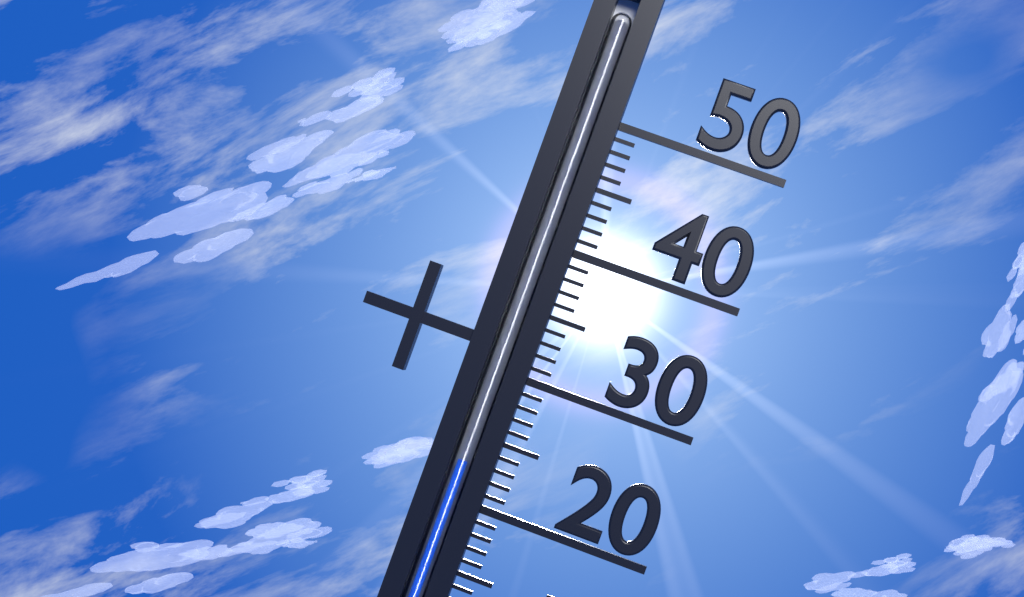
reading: 23 °C
